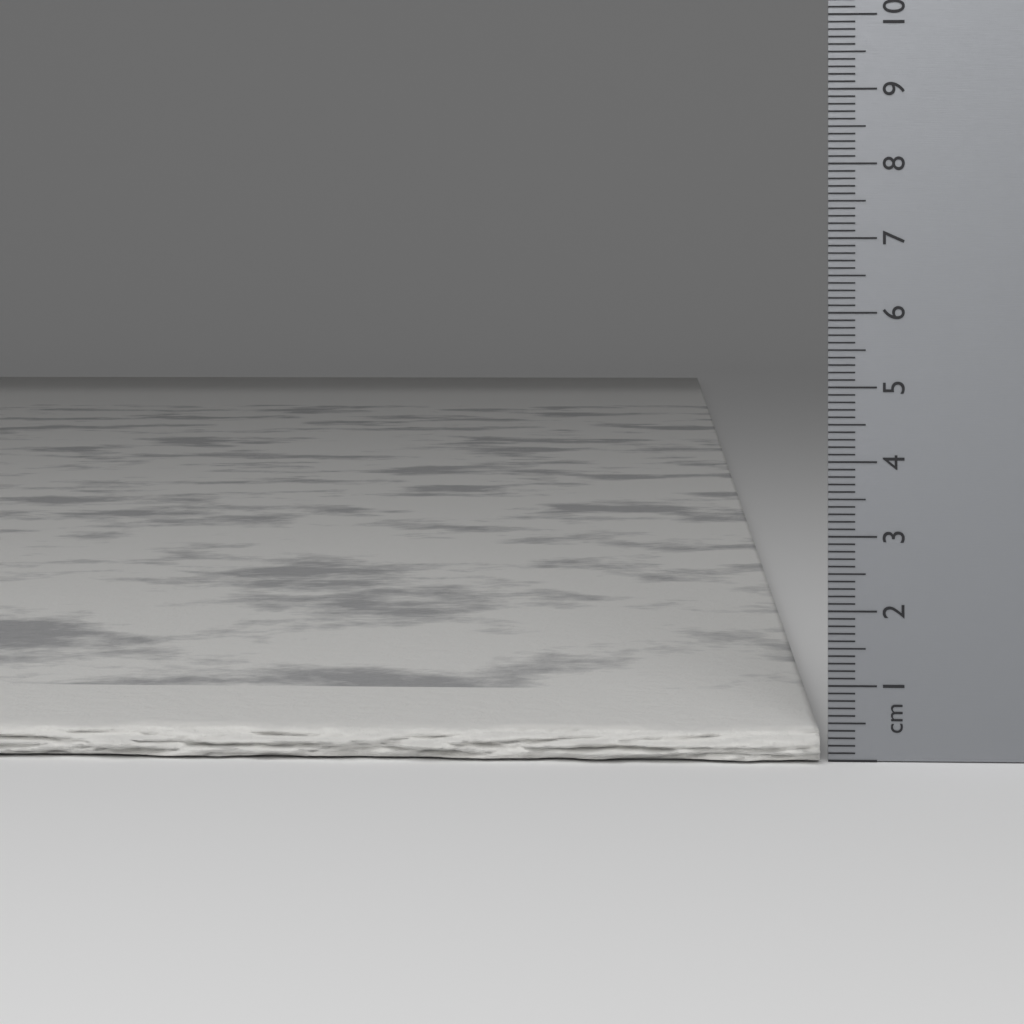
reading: 0.4 cm
